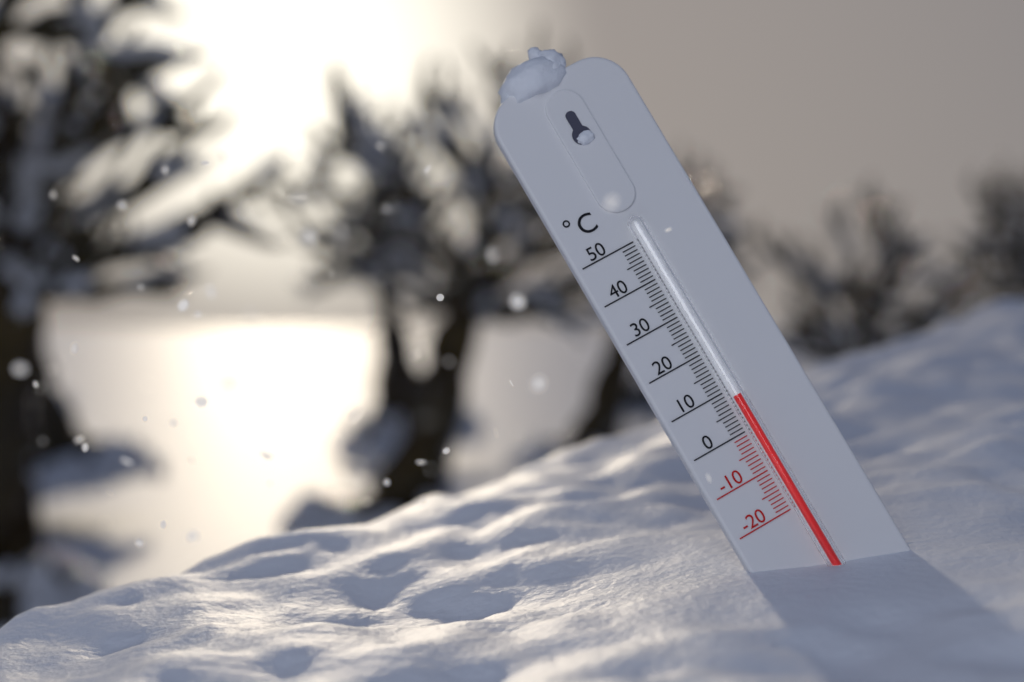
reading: 8 °C
